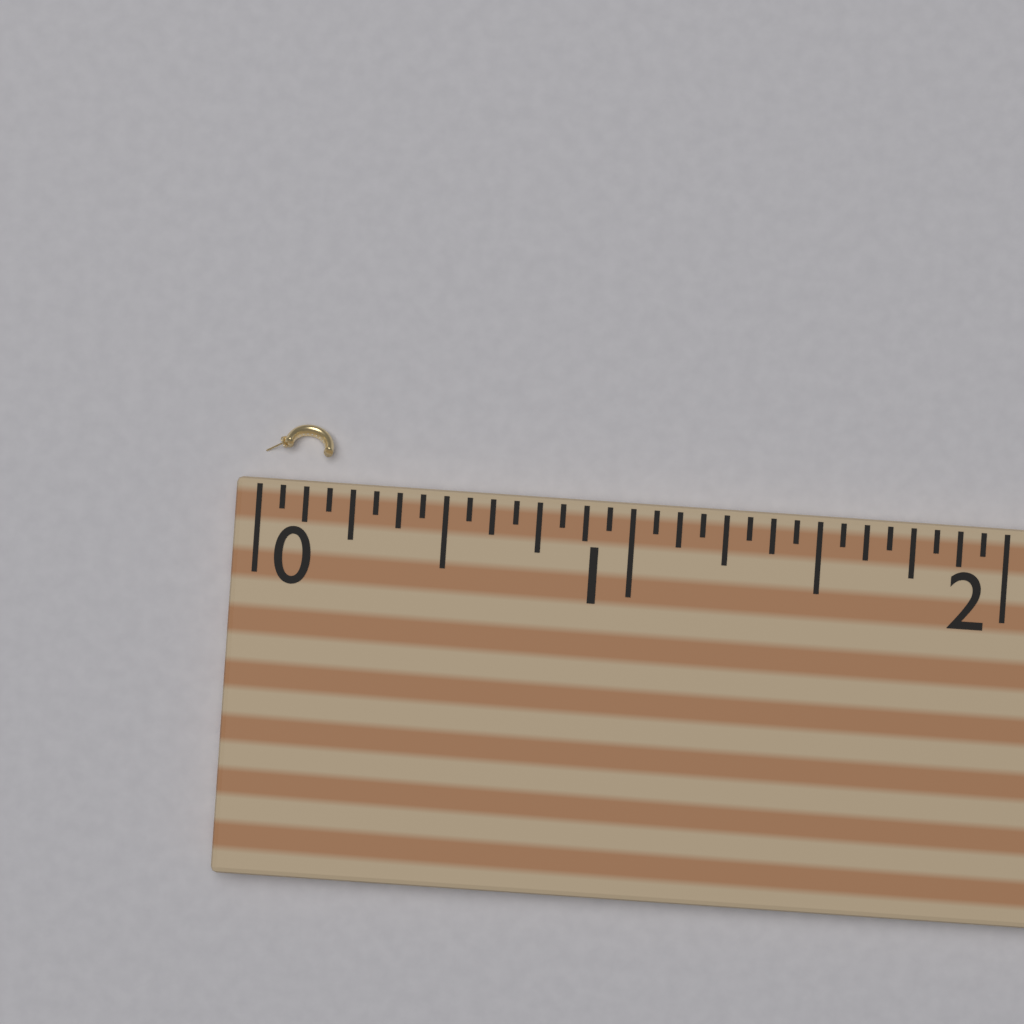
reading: 0.1875 (no unit)
